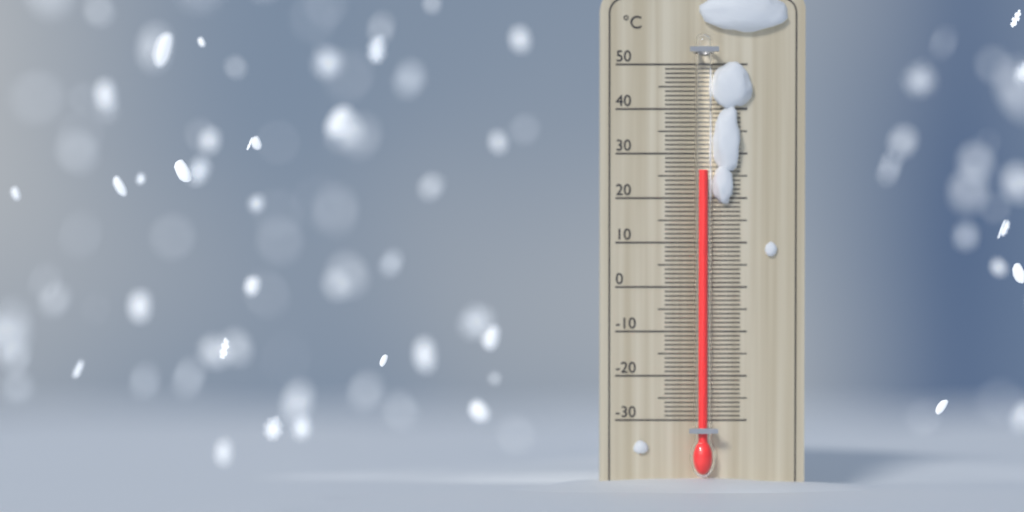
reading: 26 °C
